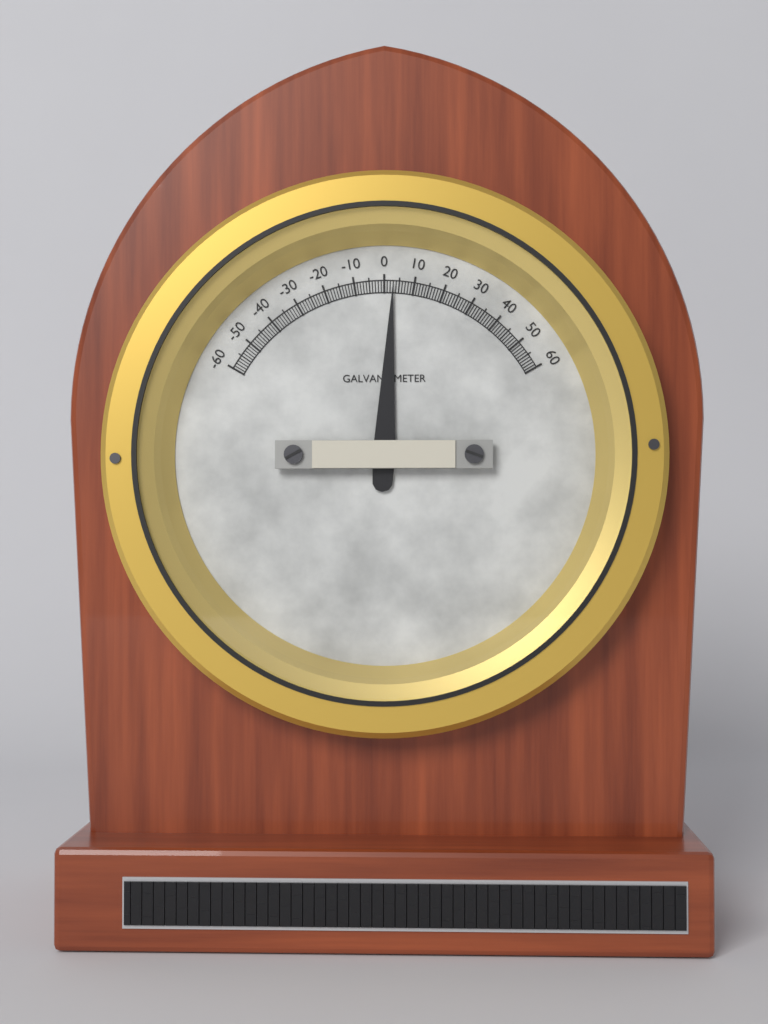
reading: 3 (no unit)
